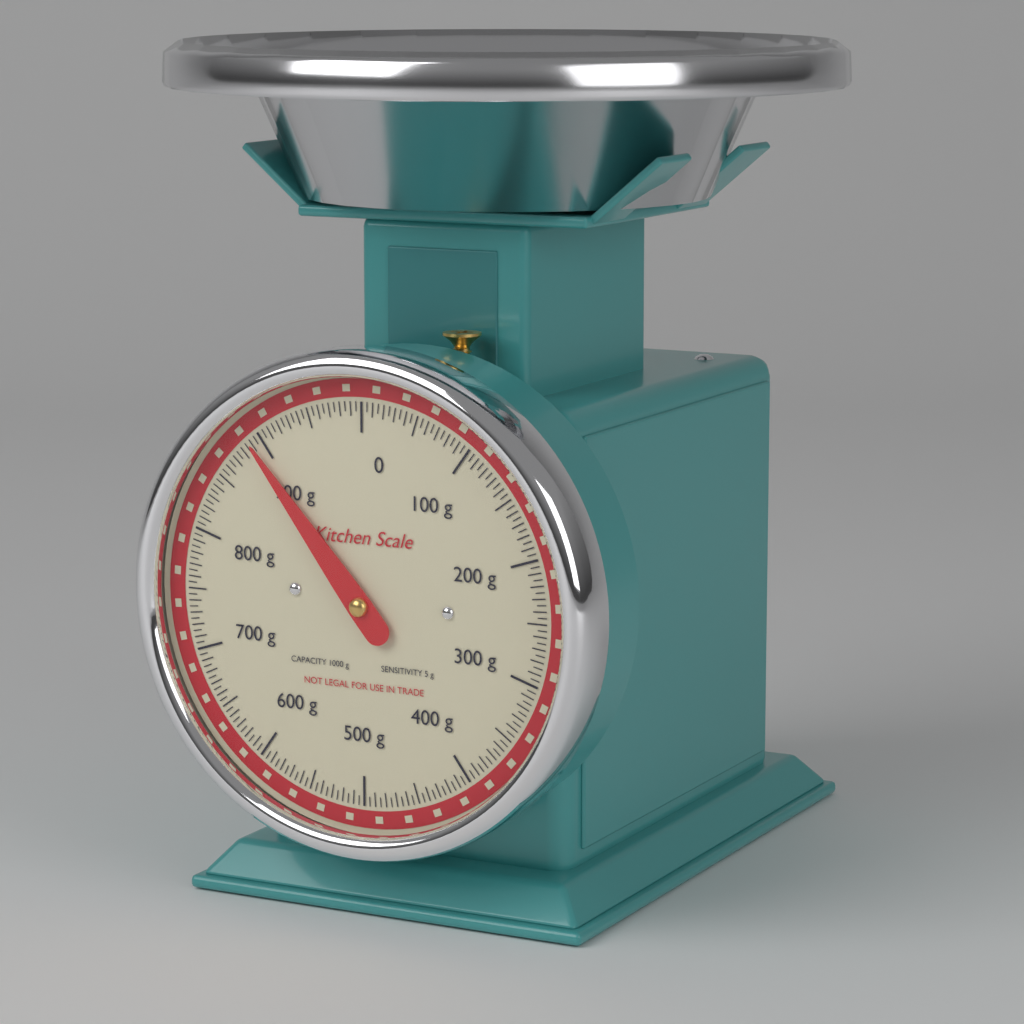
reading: 890 g
